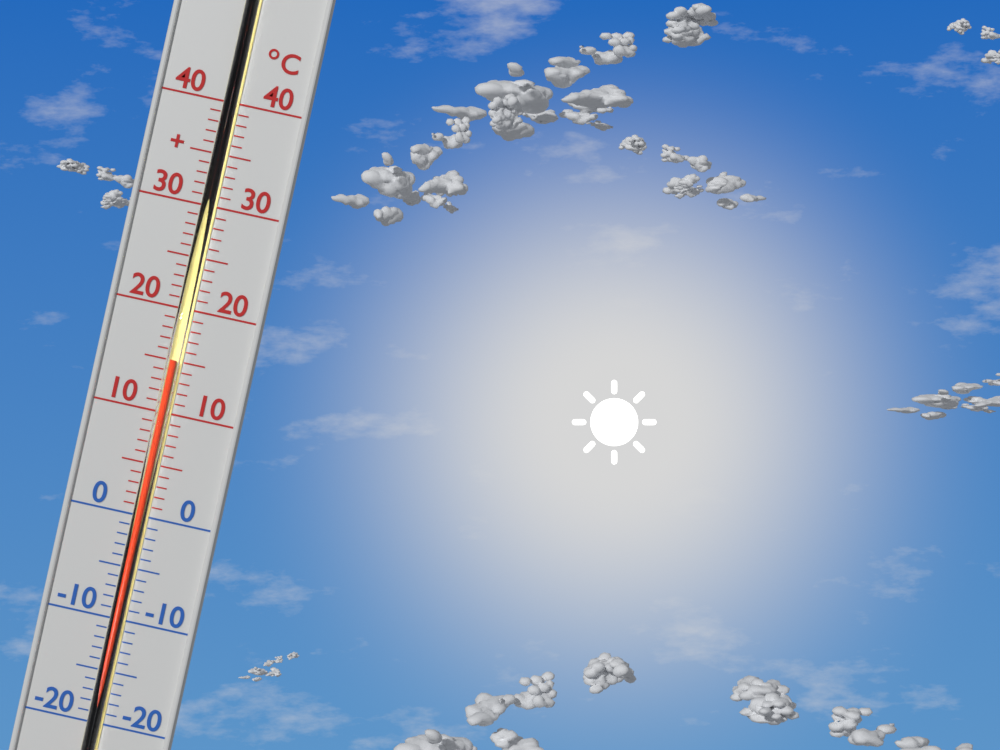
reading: 15 °C
